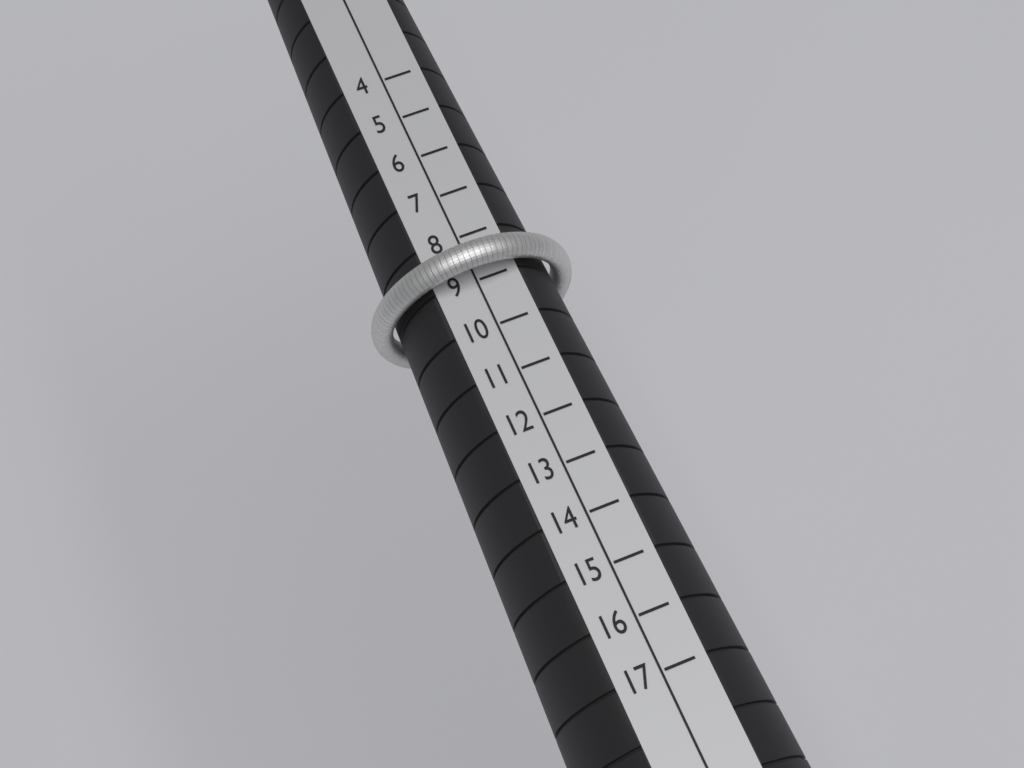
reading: 9 (no unit)
